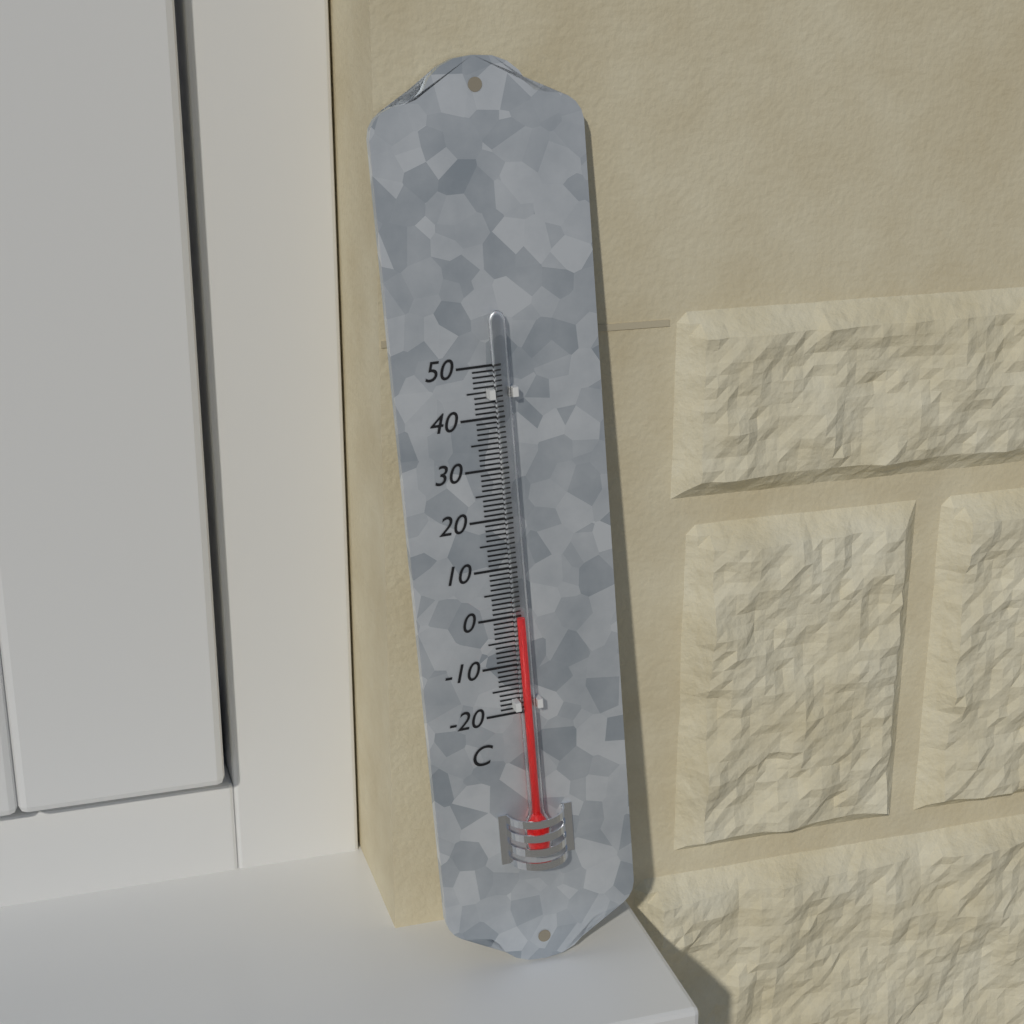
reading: 0 °C
